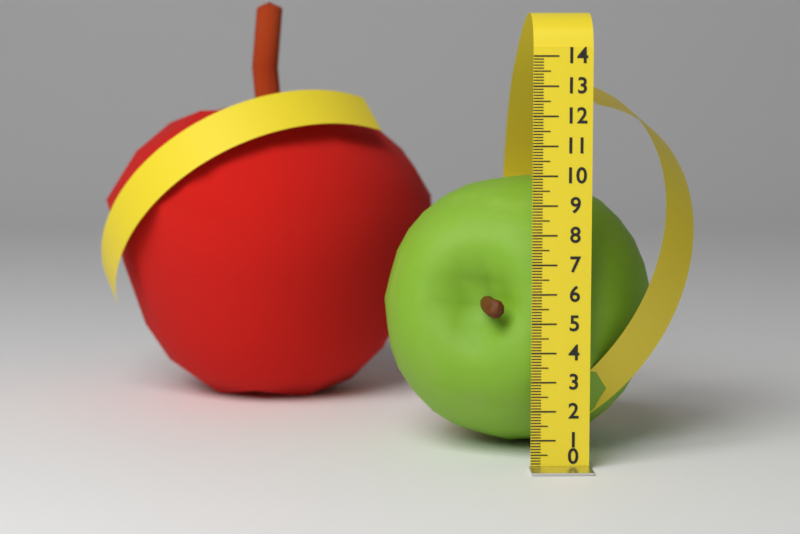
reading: 9.7 (no unit)
